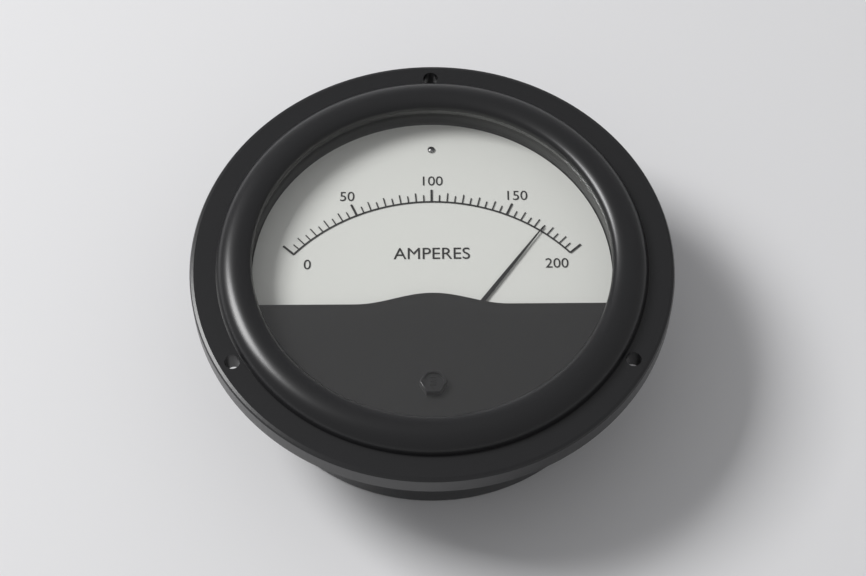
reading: 175 A
